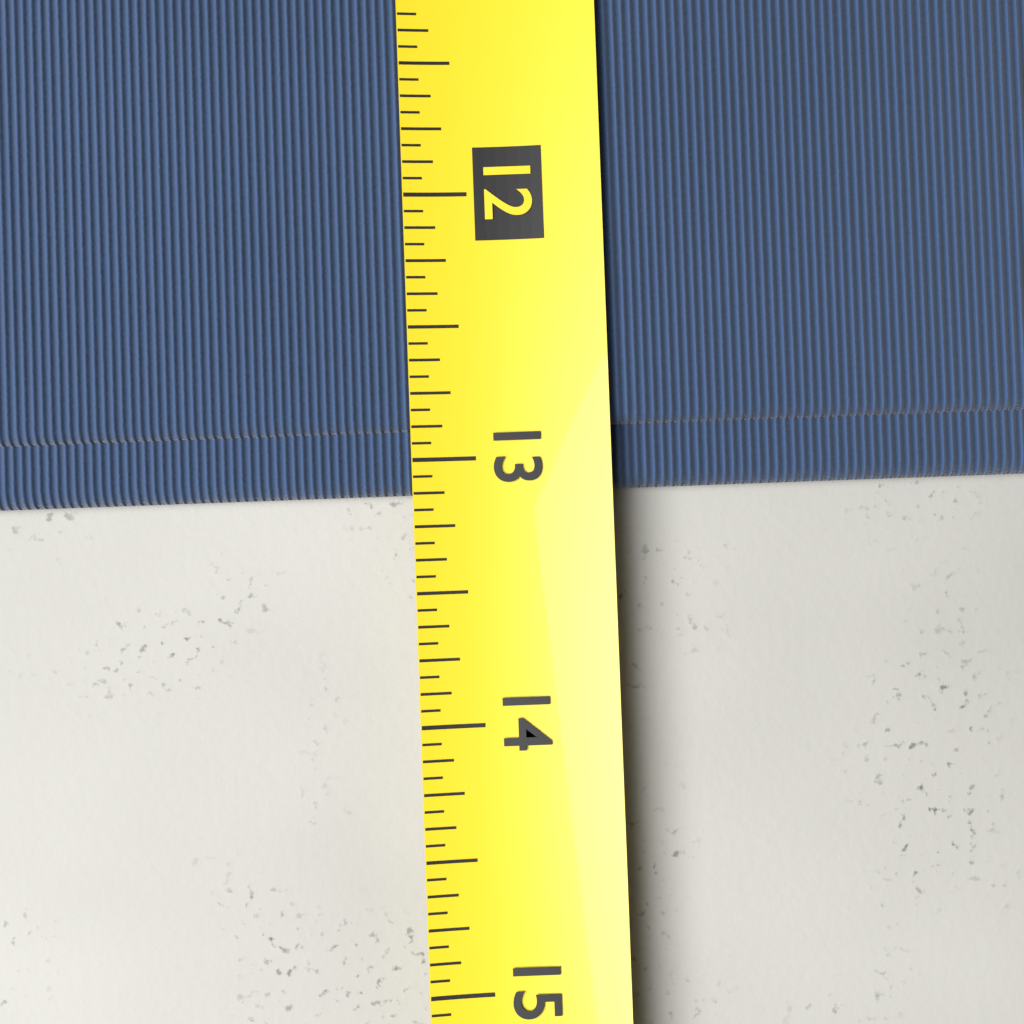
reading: 13.1250 (no unit)
